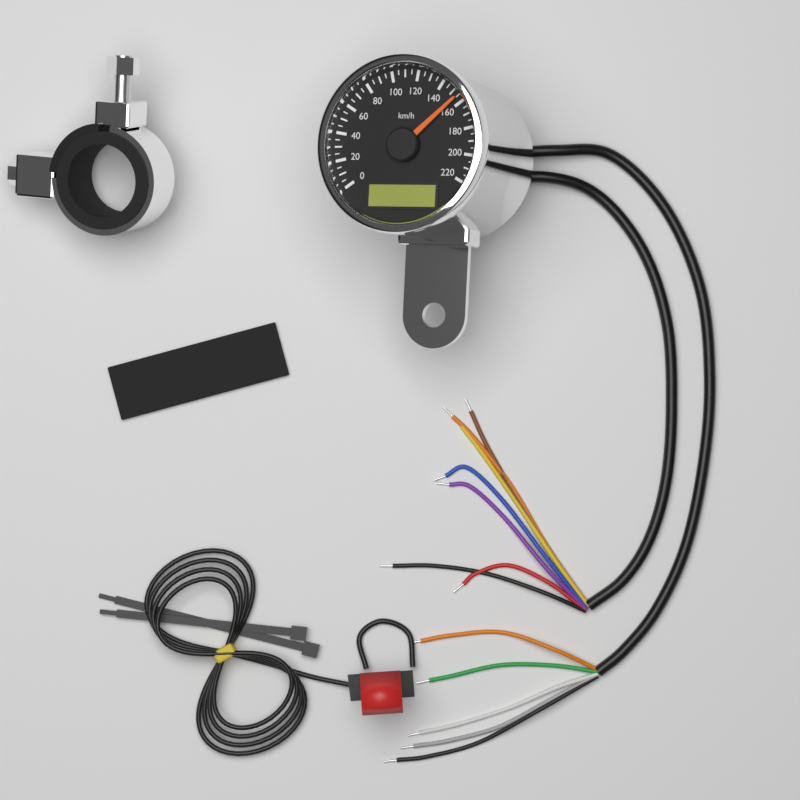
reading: 155 km/h
